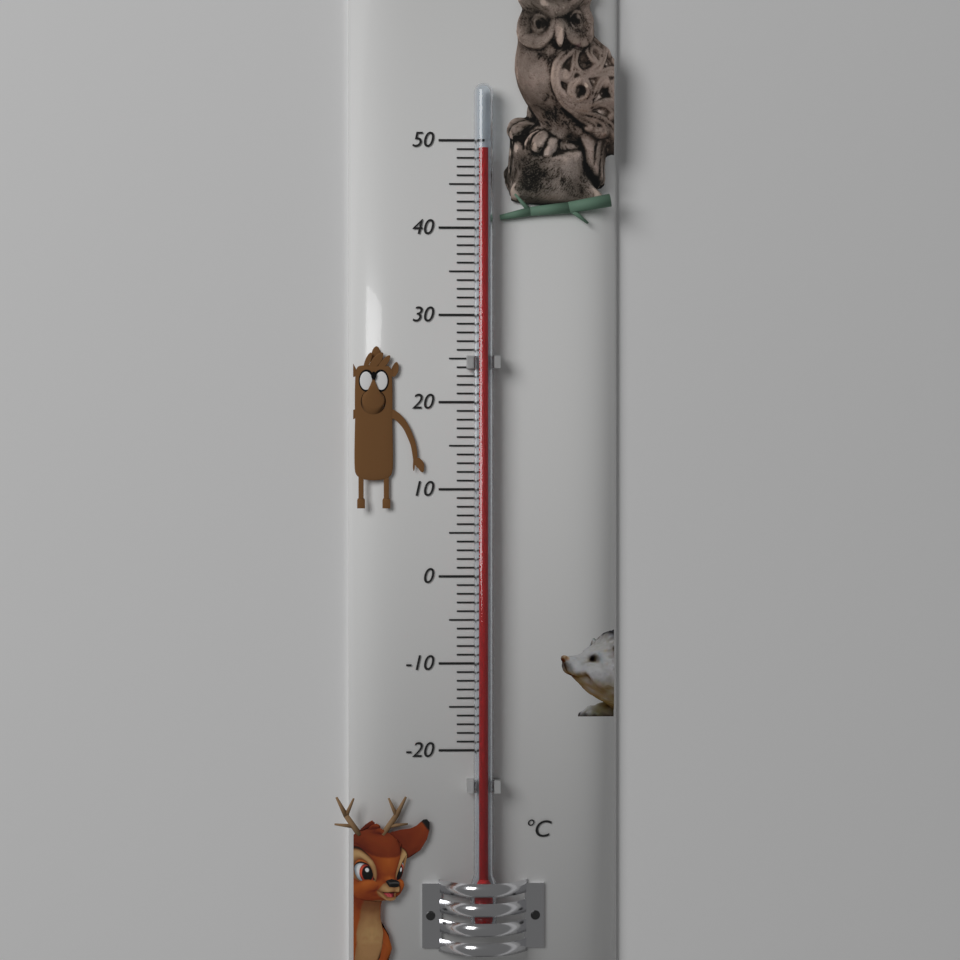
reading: 49 °C
